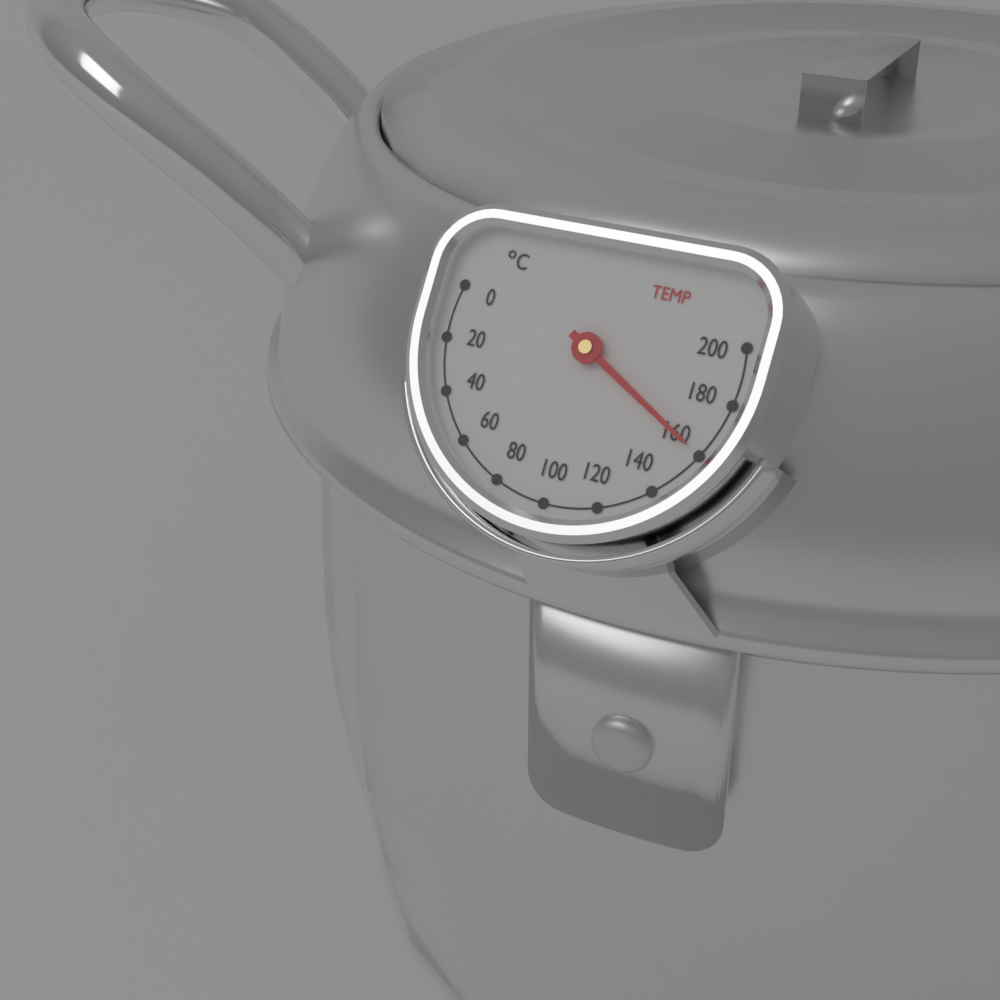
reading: 160 °C
